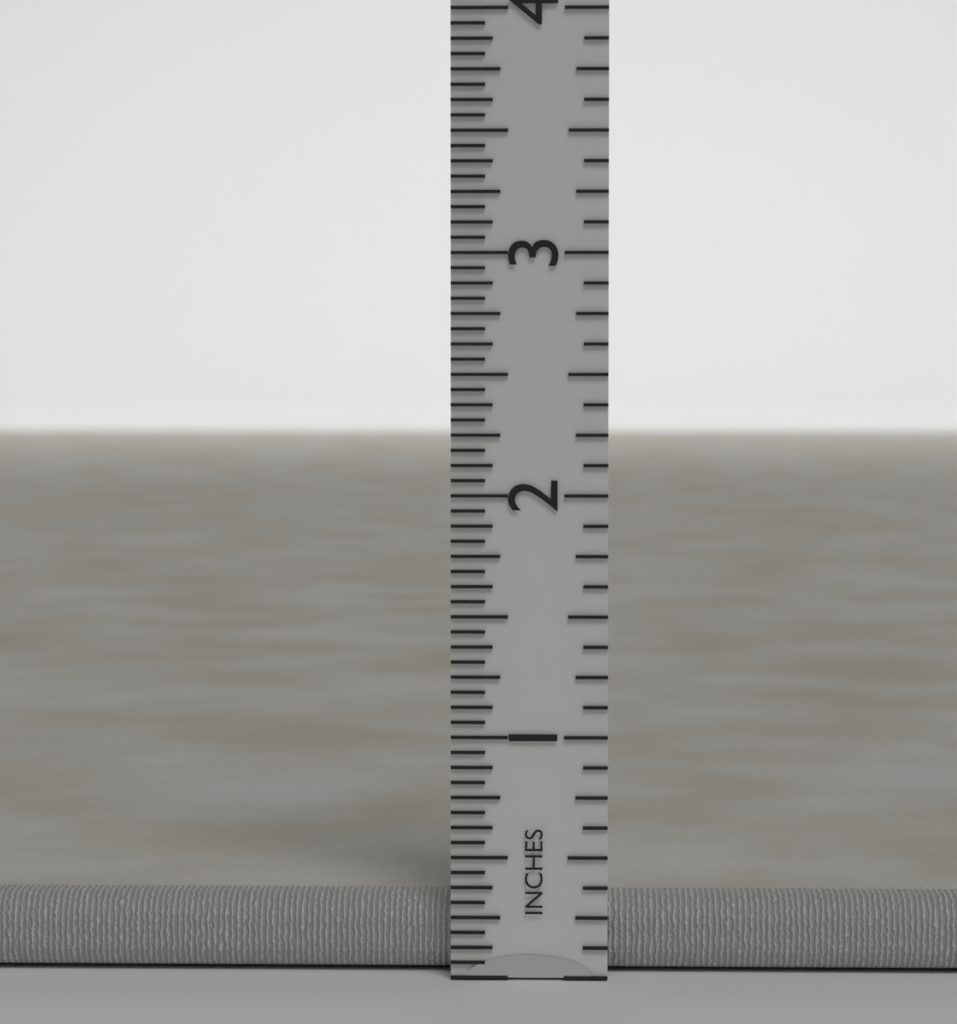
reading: 0.3125 in
